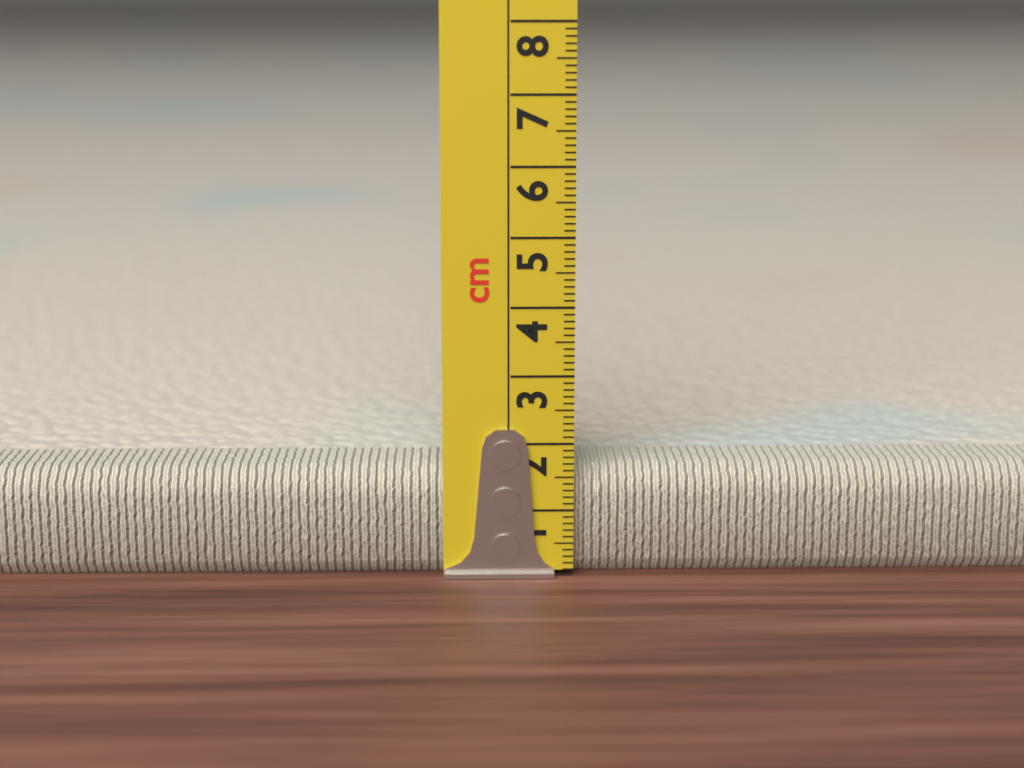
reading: 1.6 cm
